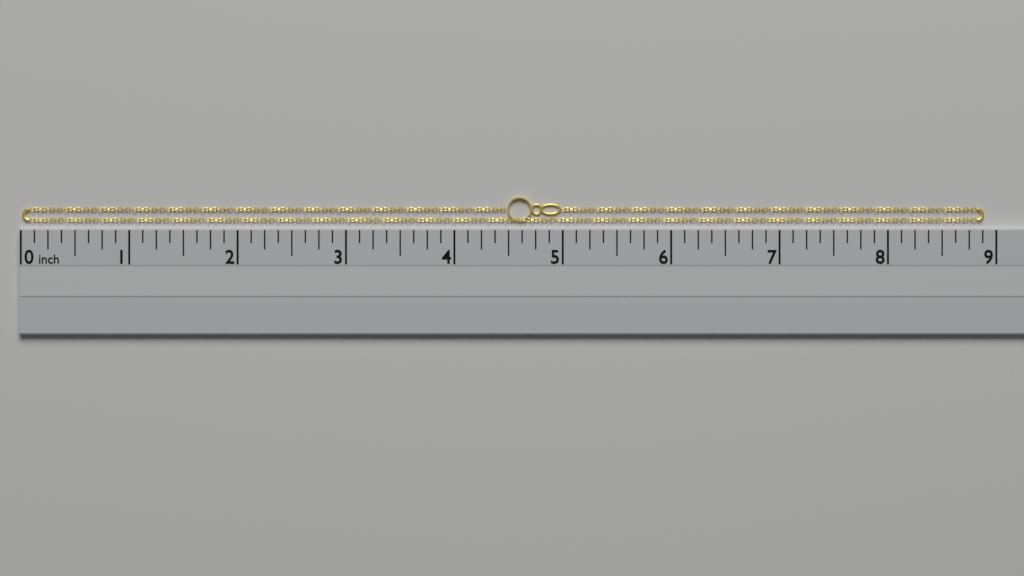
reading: 8.900 inch
